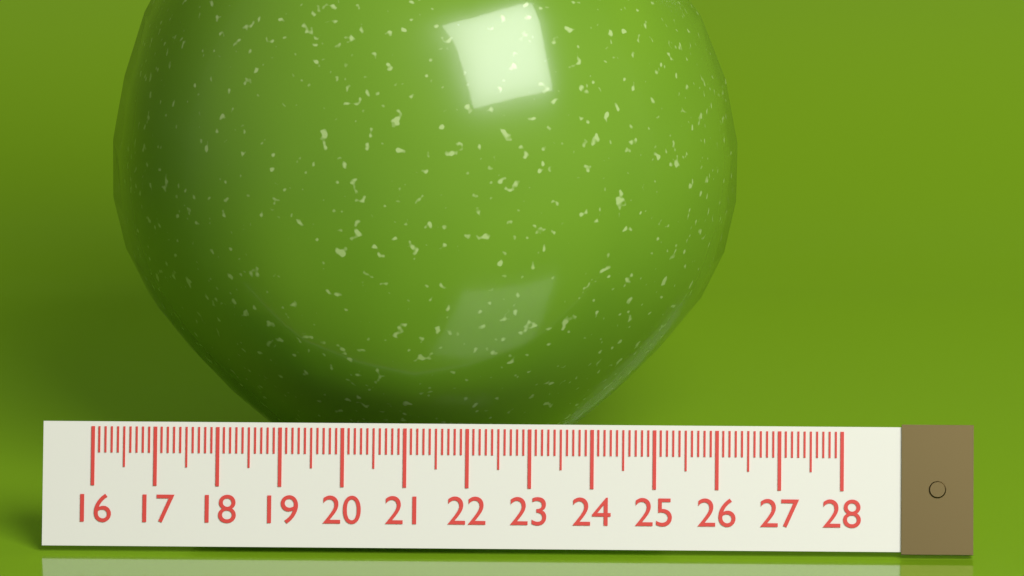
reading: 26.3 (no unit)
